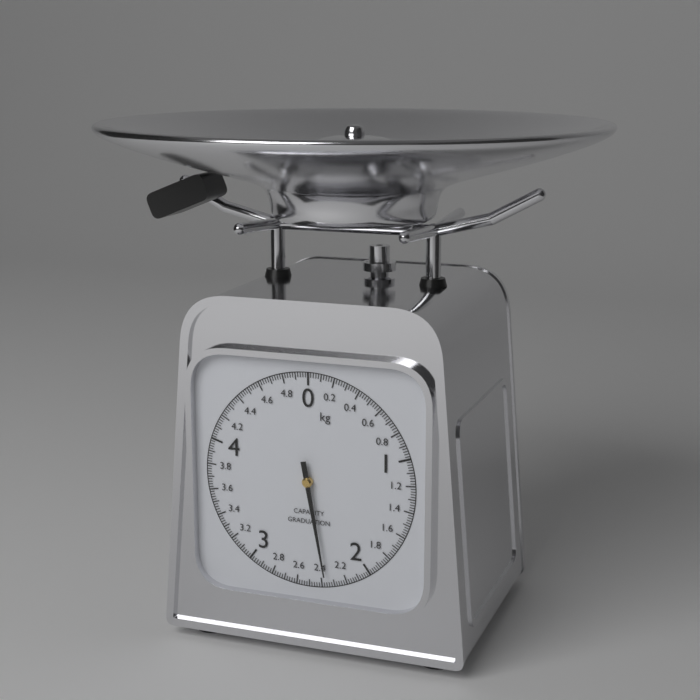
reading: 2.36 kg
